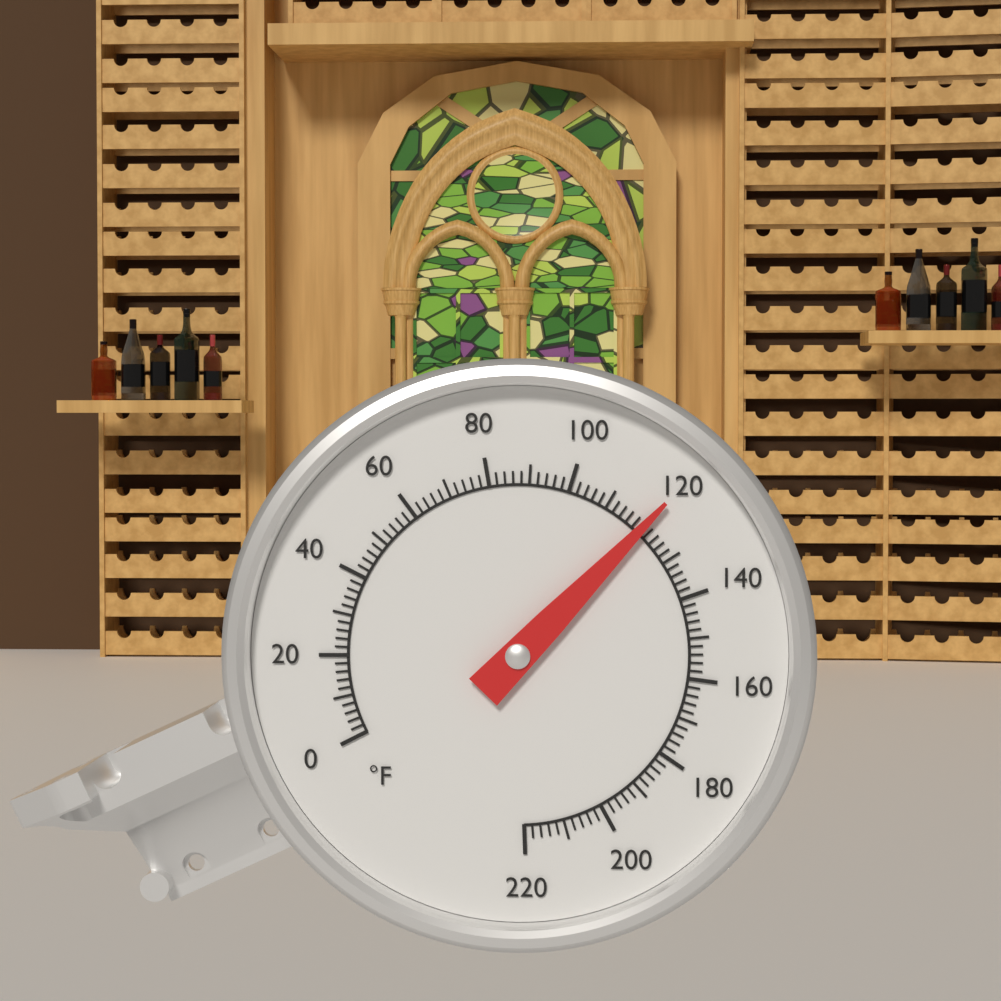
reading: 120 °F
